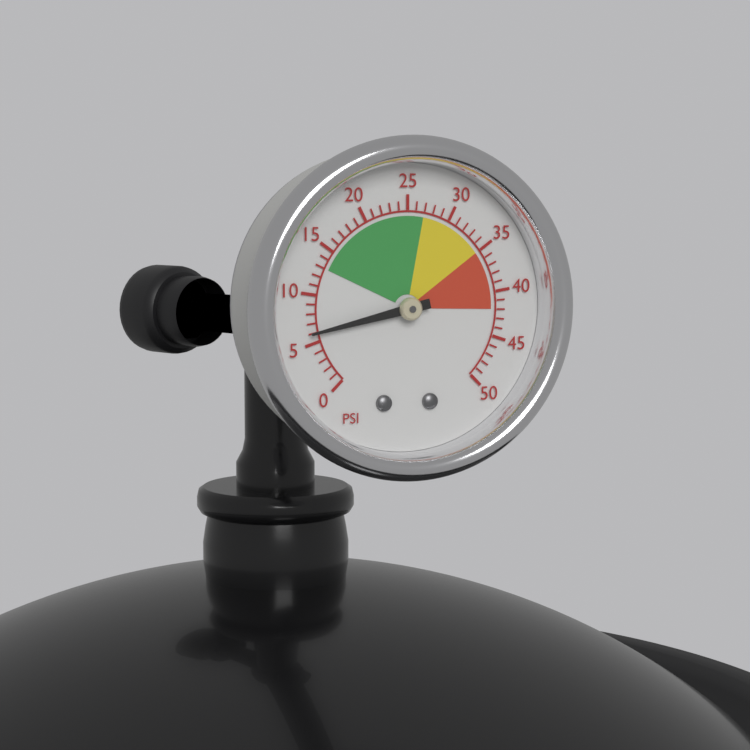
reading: 6 psi
